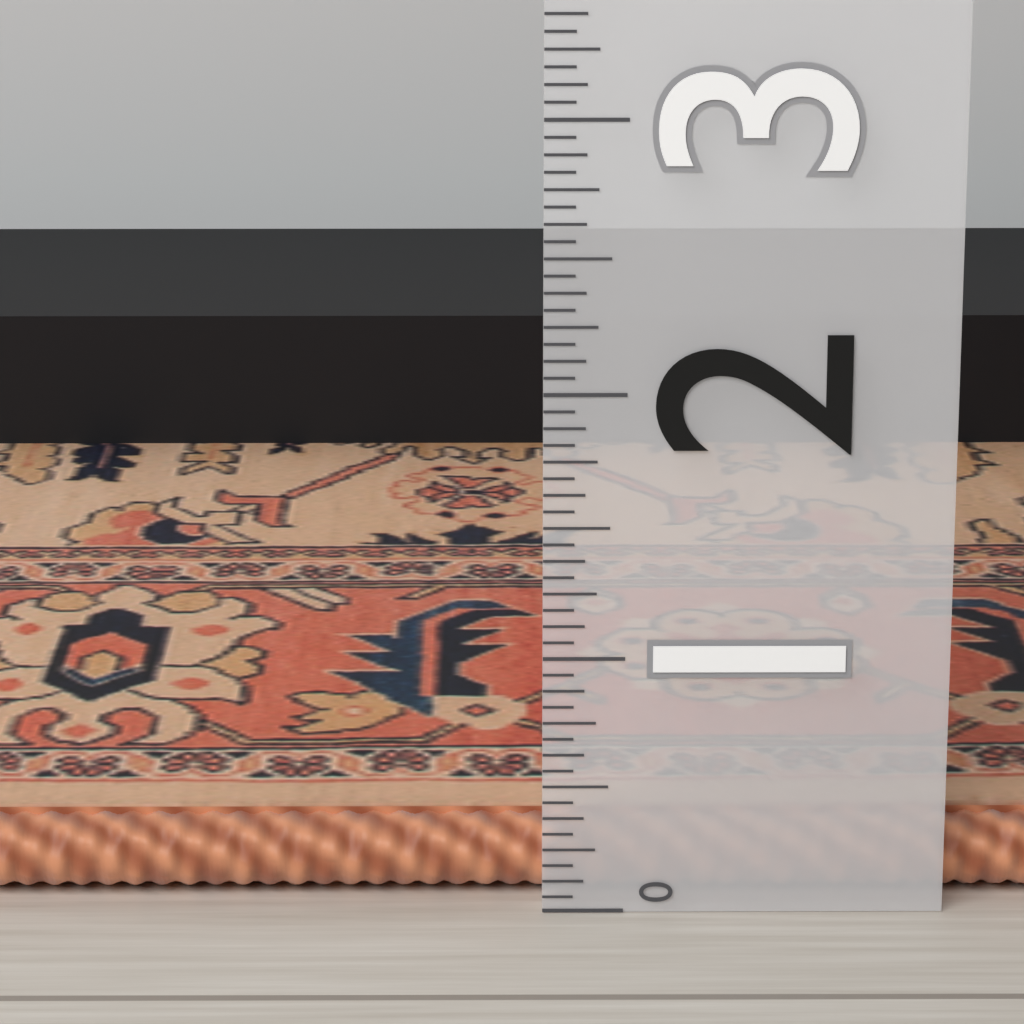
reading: 0.3125 (no unit)
